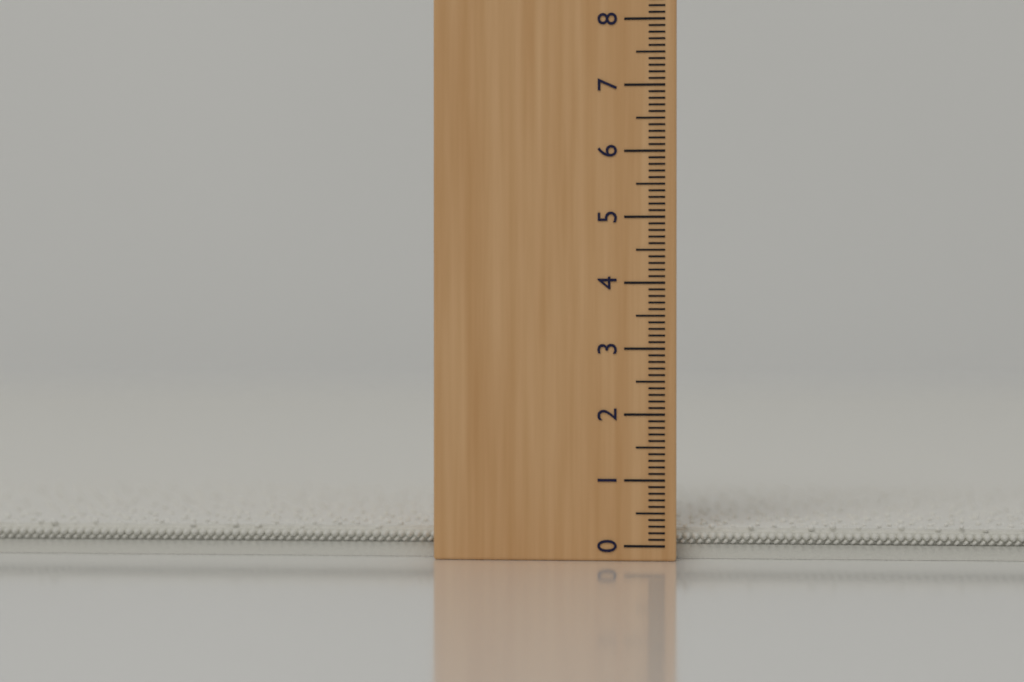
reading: 0.3 (no unit)
